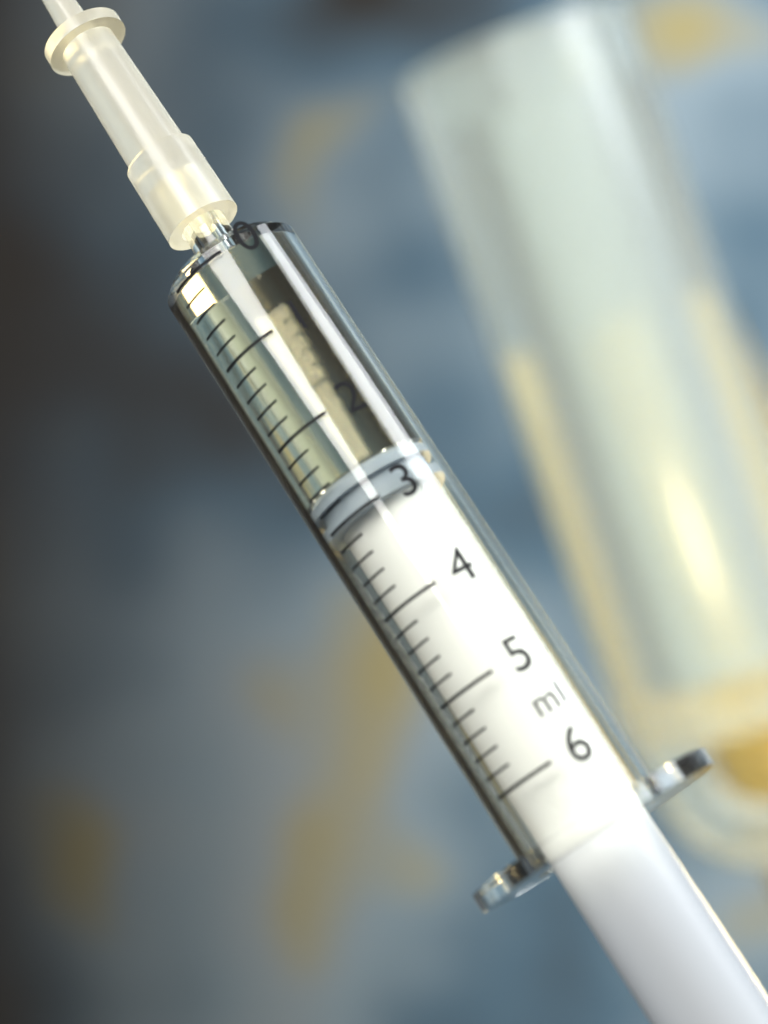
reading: 2.6 ml
